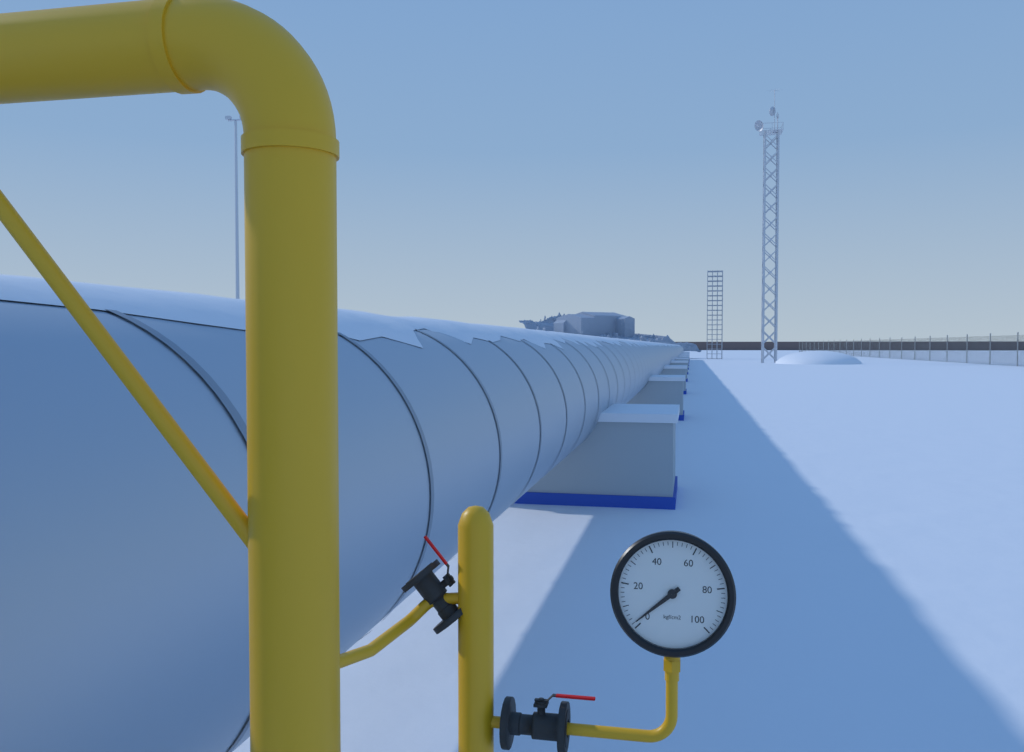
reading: 2 kgf/cm2
